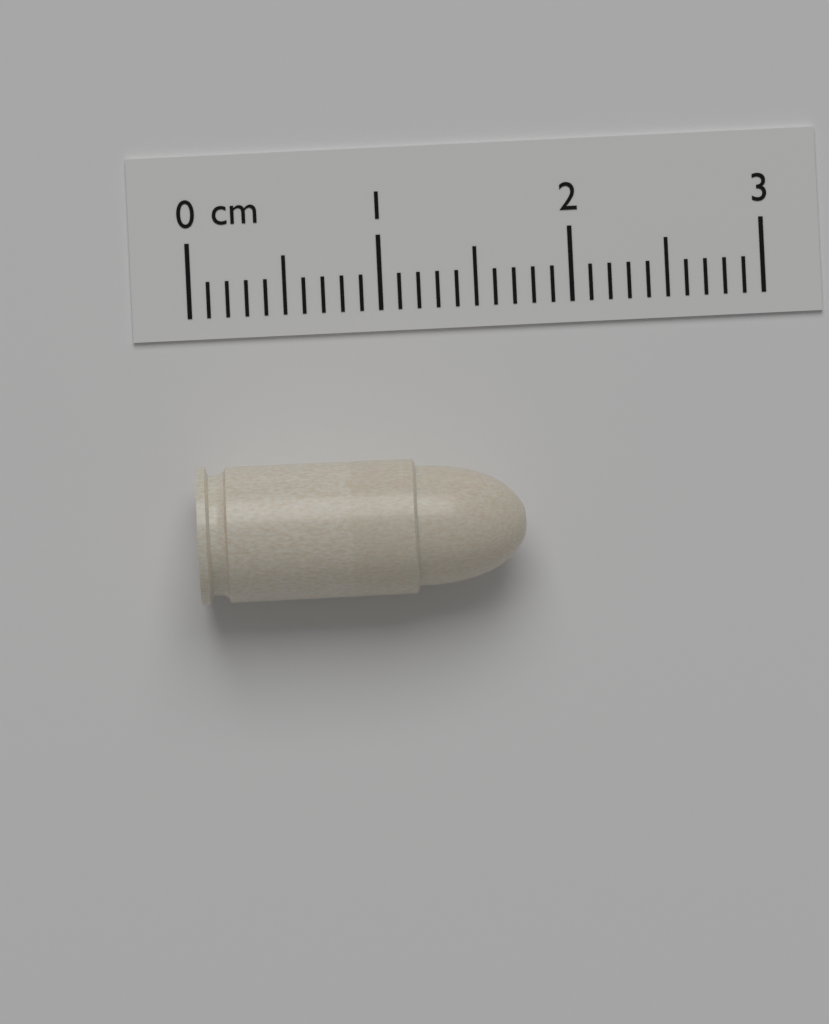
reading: 1.7 cm
